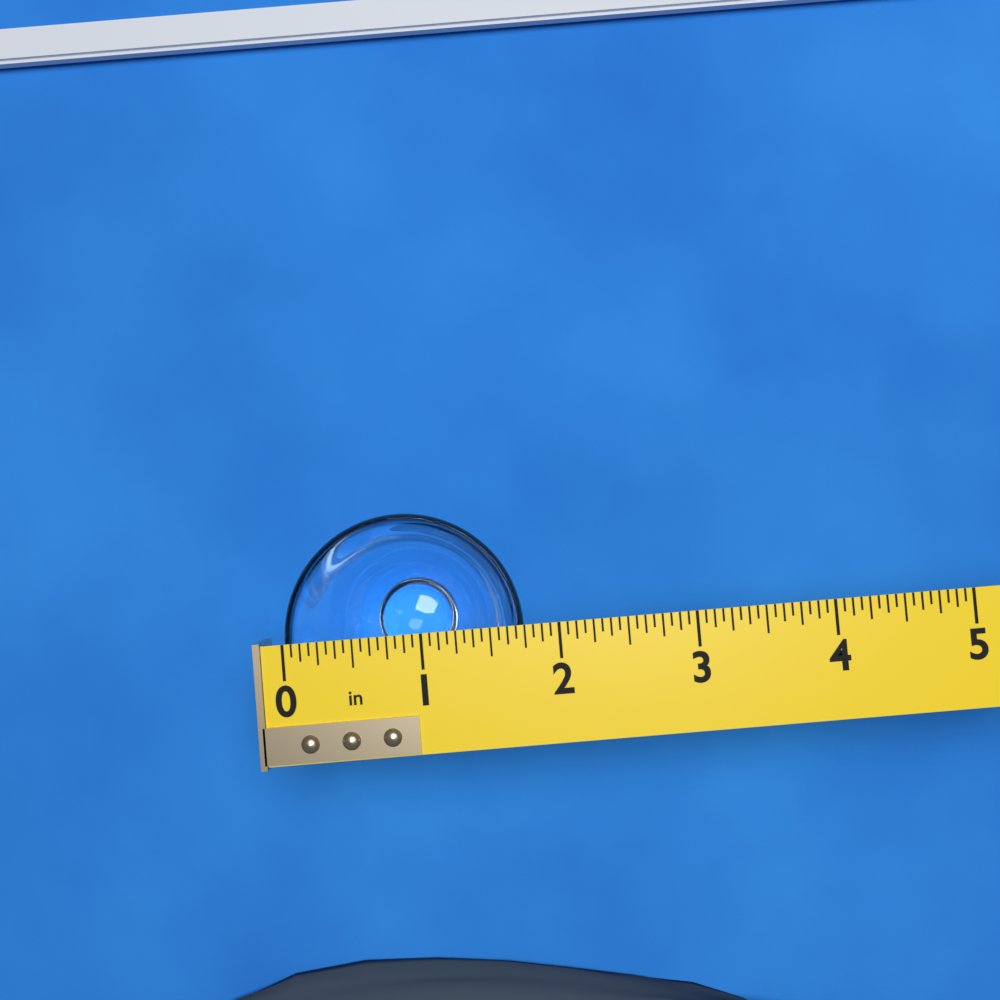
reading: 1.7500 in
